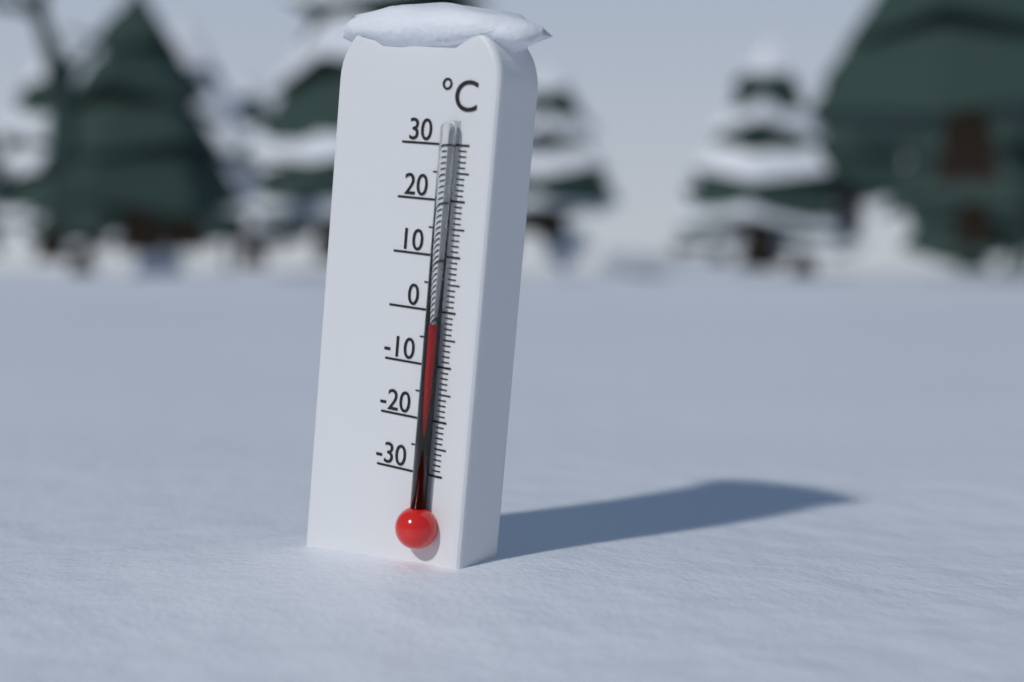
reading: -2 °C
